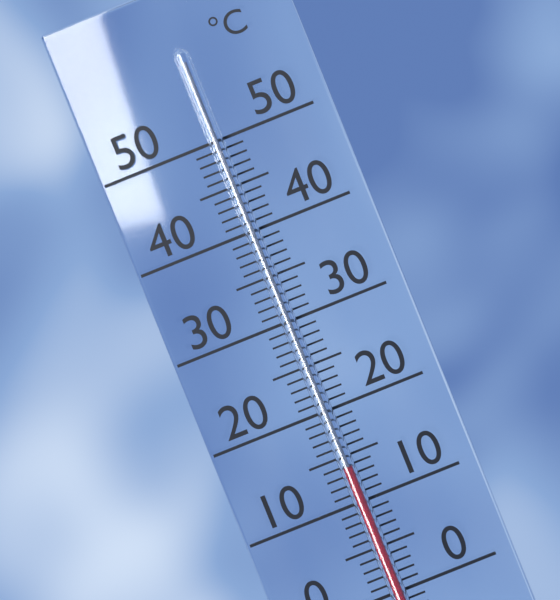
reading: 14 °C
